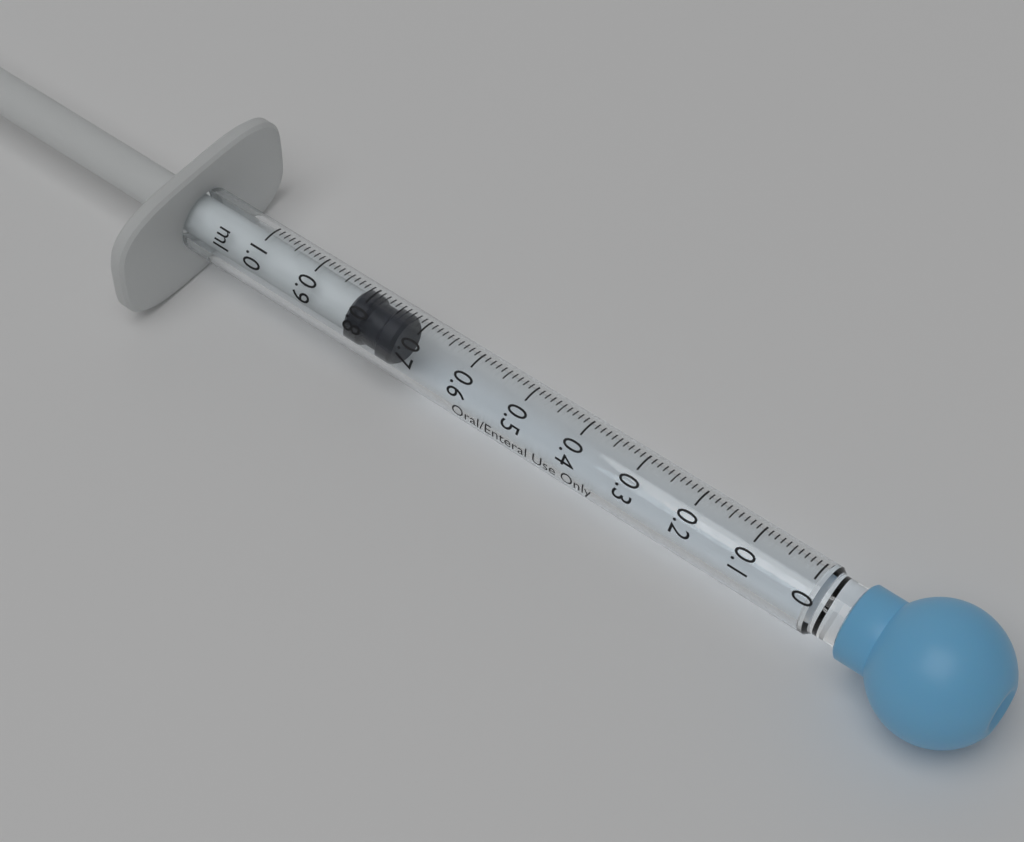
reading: 0.73 ml
